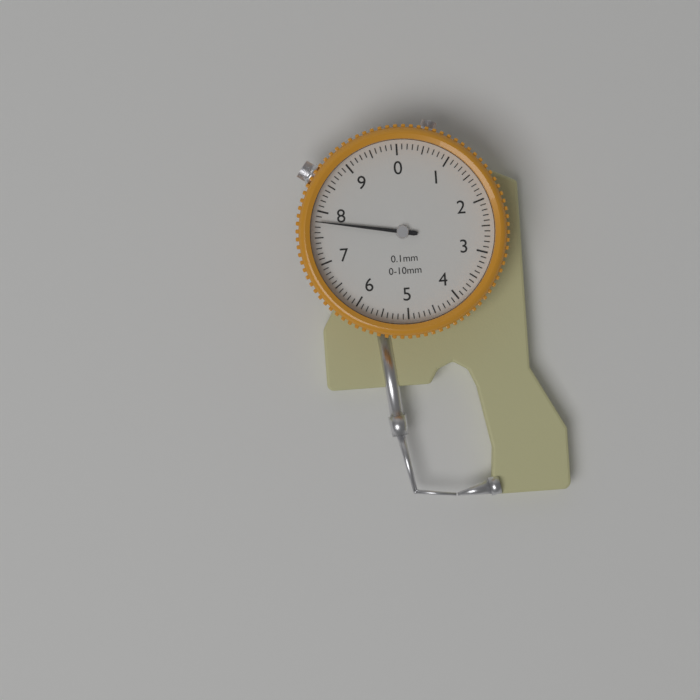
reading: 7.8 mm
